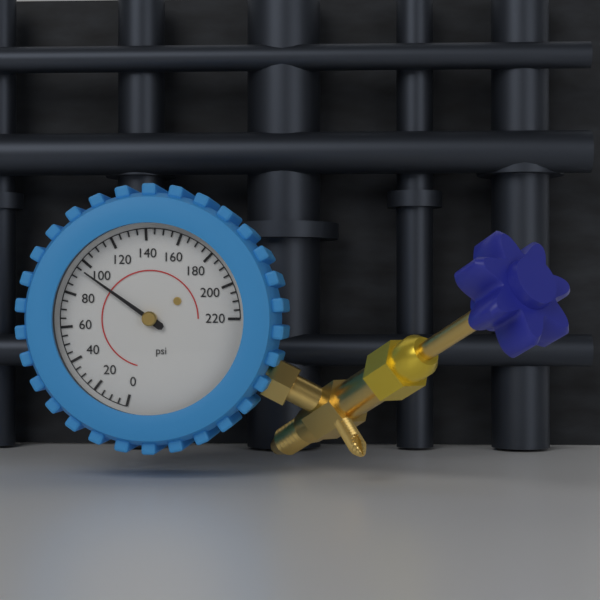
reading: 95 psi
